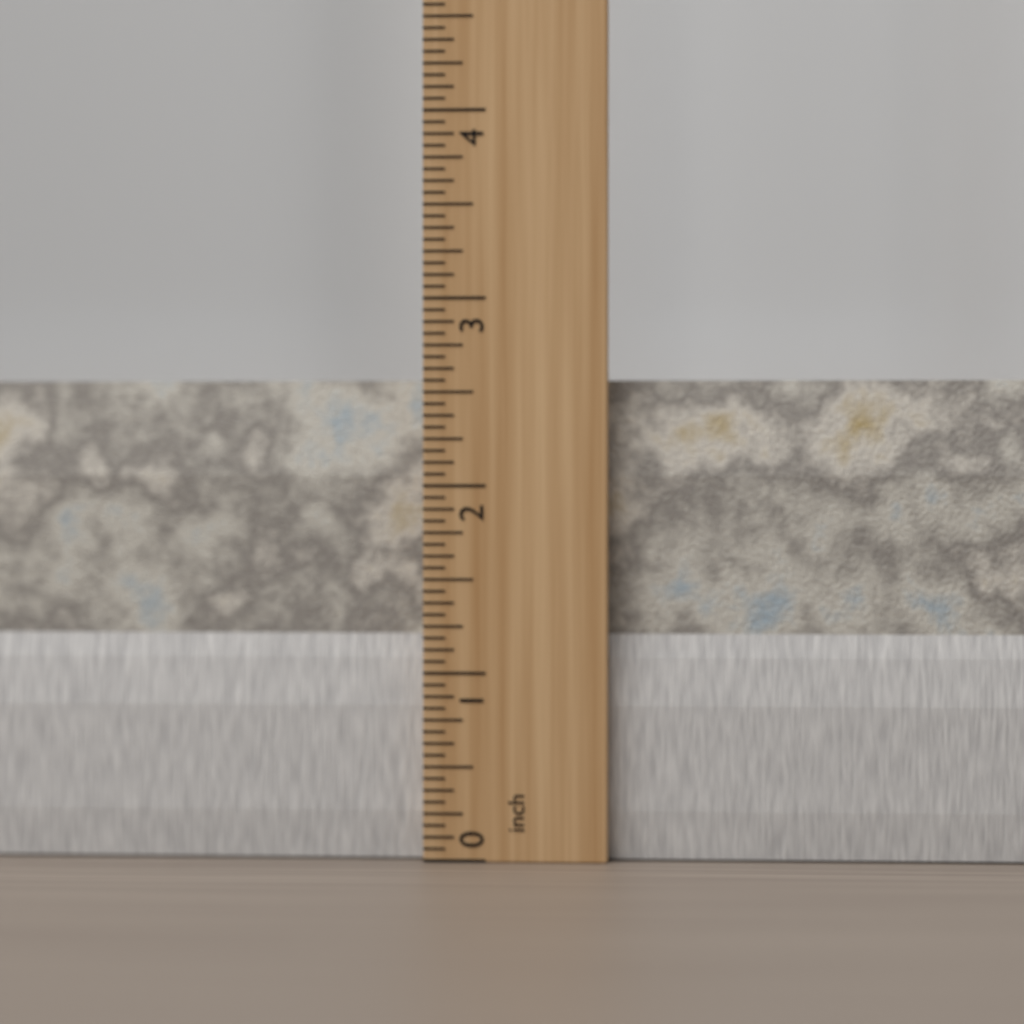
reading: 2.5625 inch
